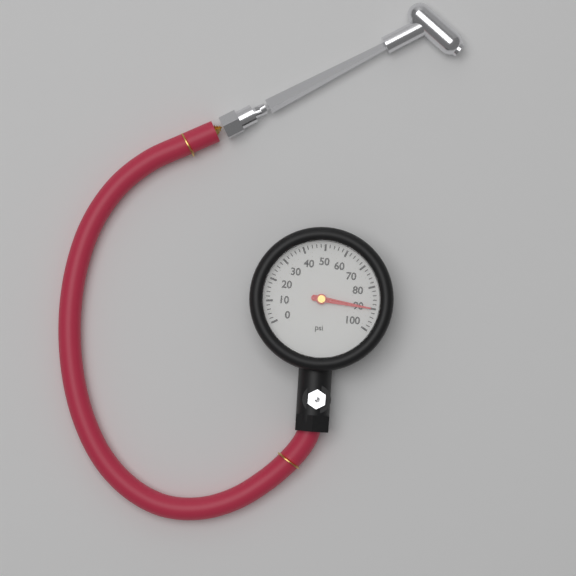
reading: 90 psi
